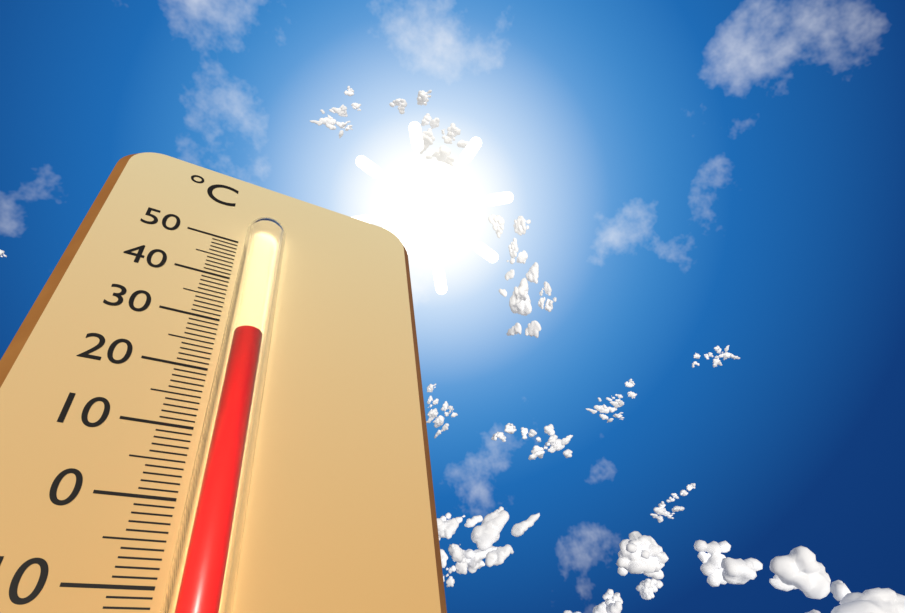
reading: 26 °C
